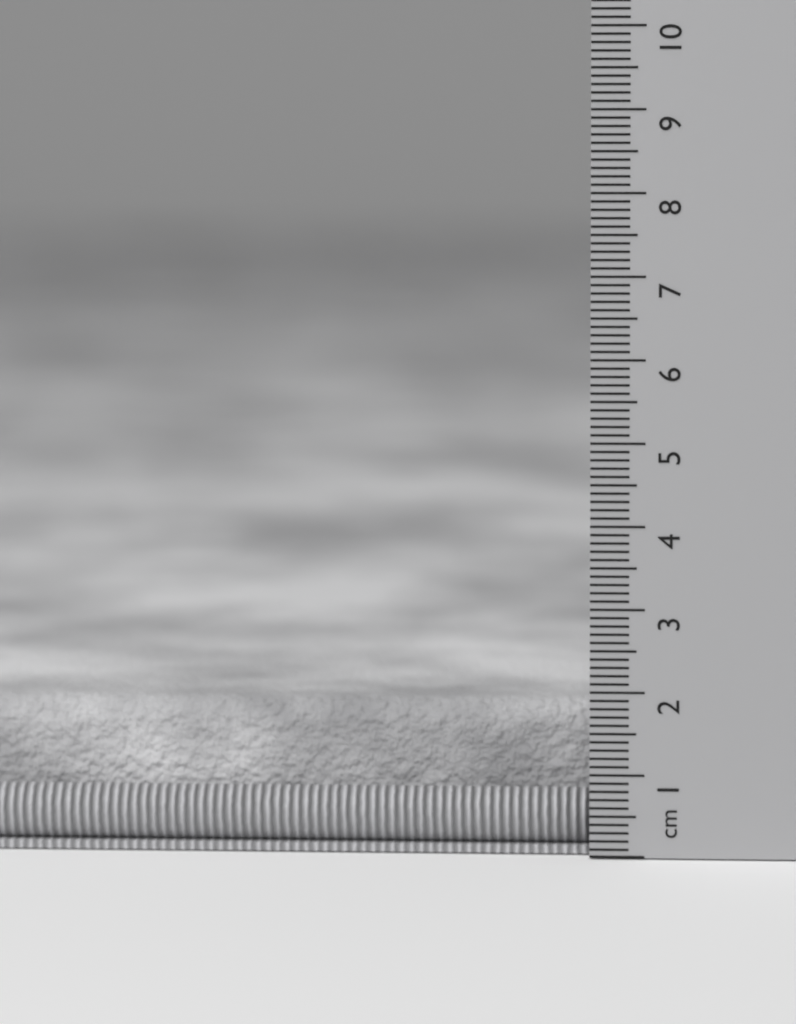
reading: 1.8 cm
